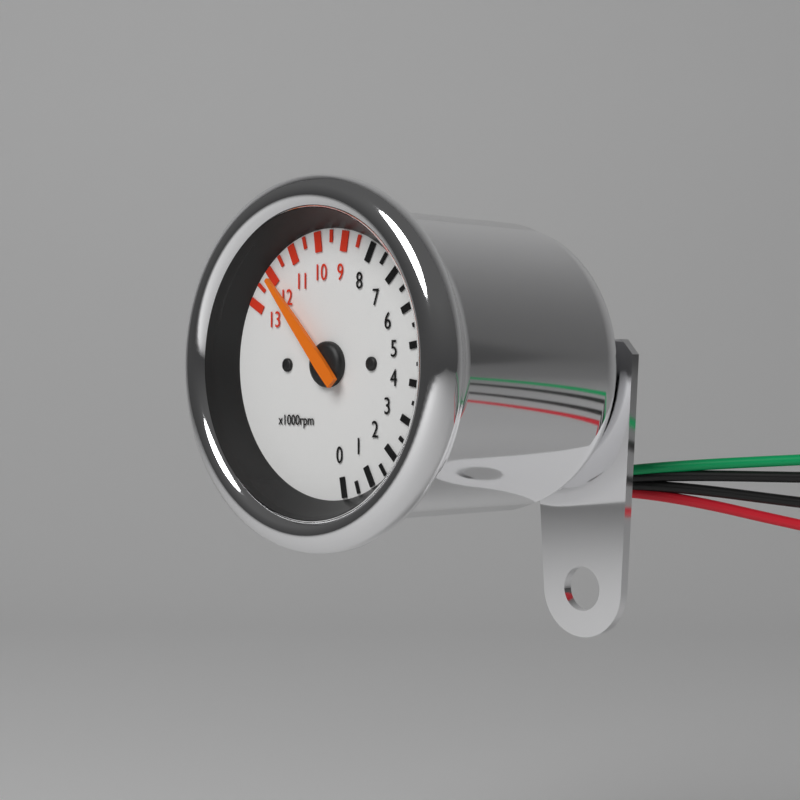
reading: 12000 rpm
